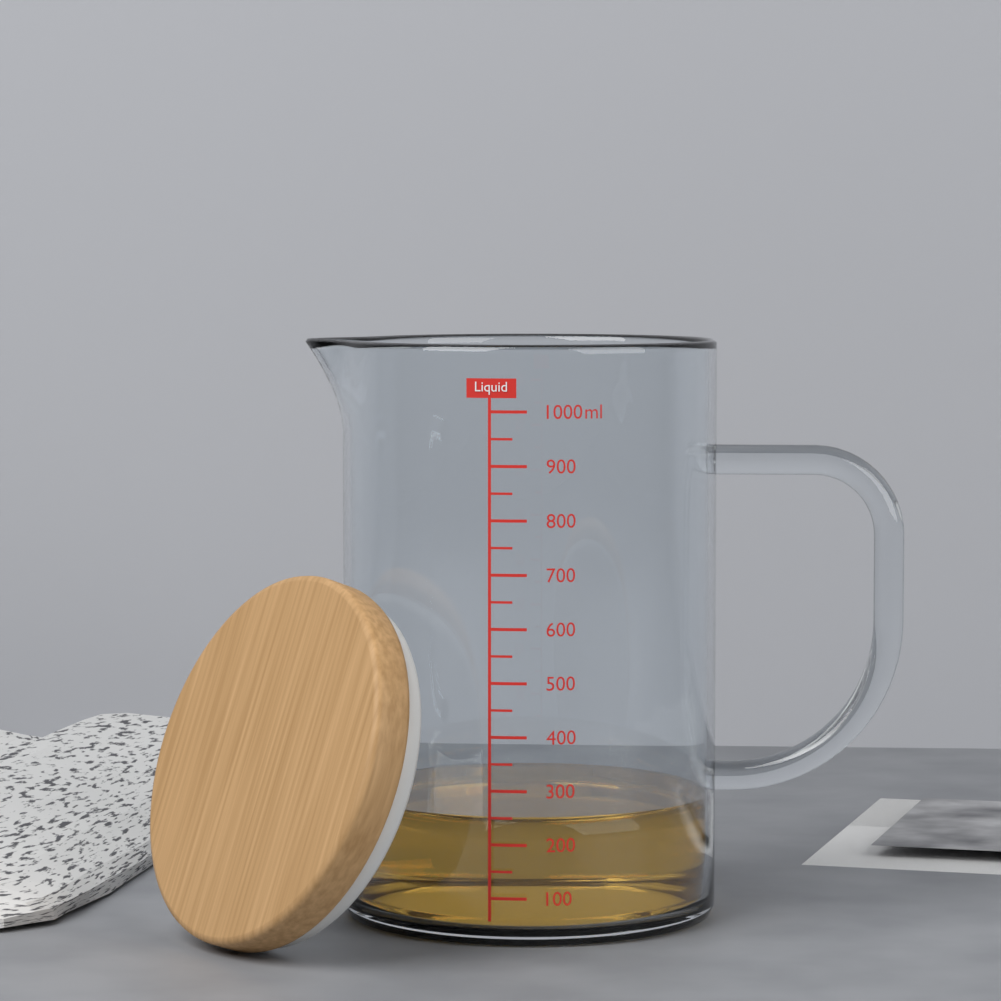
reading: 250 ml
